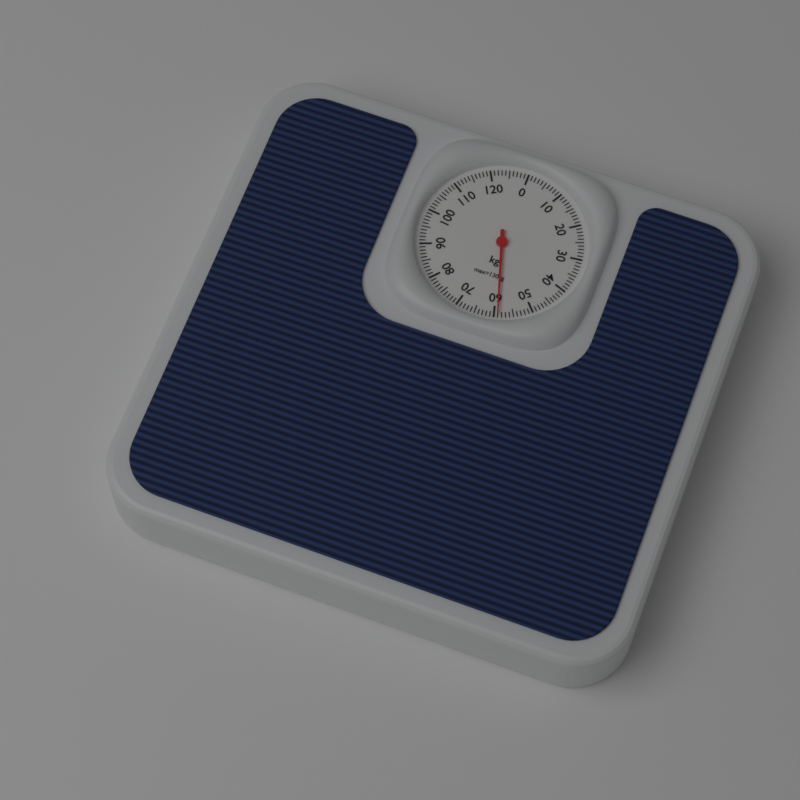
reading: 59 kg
